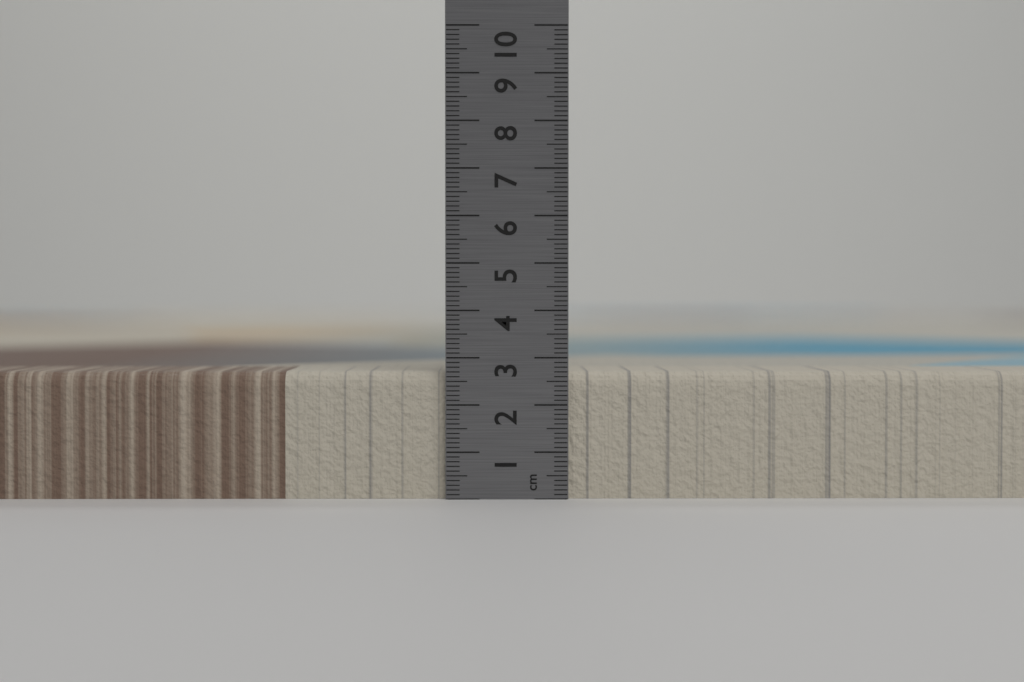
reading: 2.7 cm
